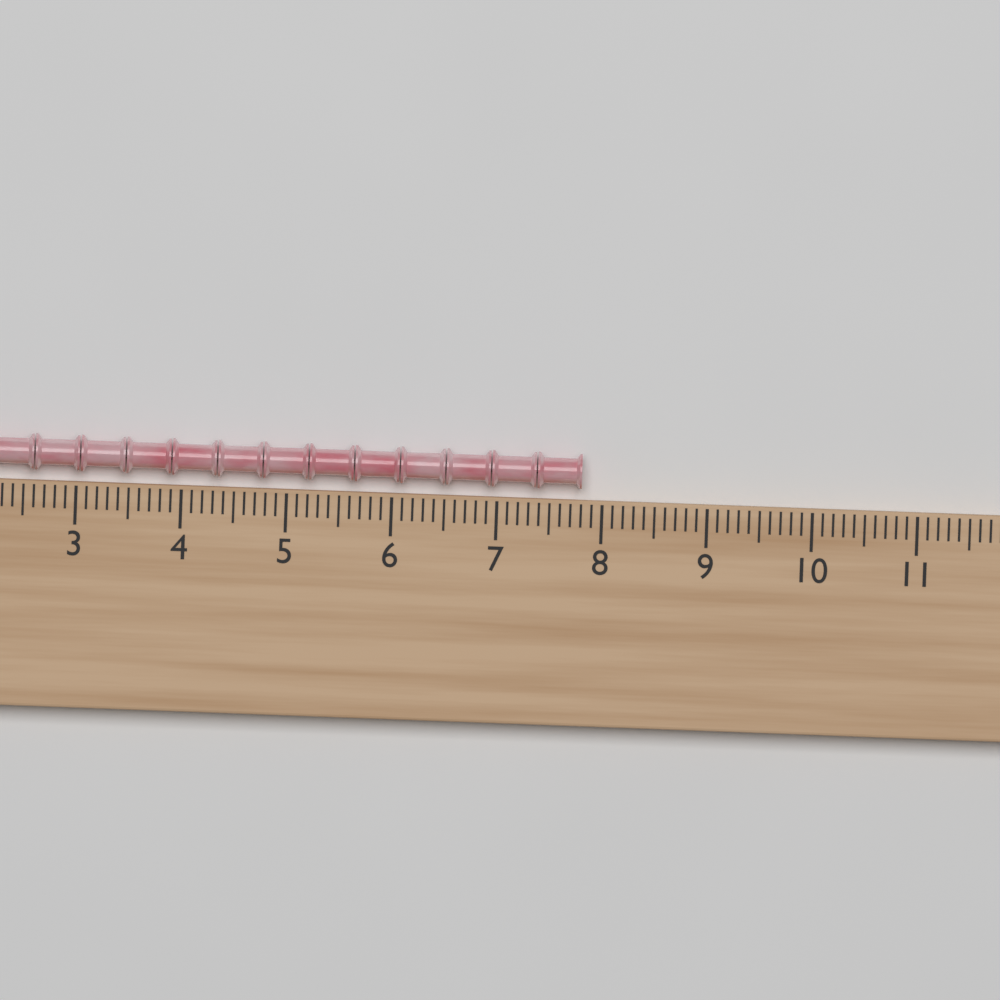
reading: 7.8 (no unit)
